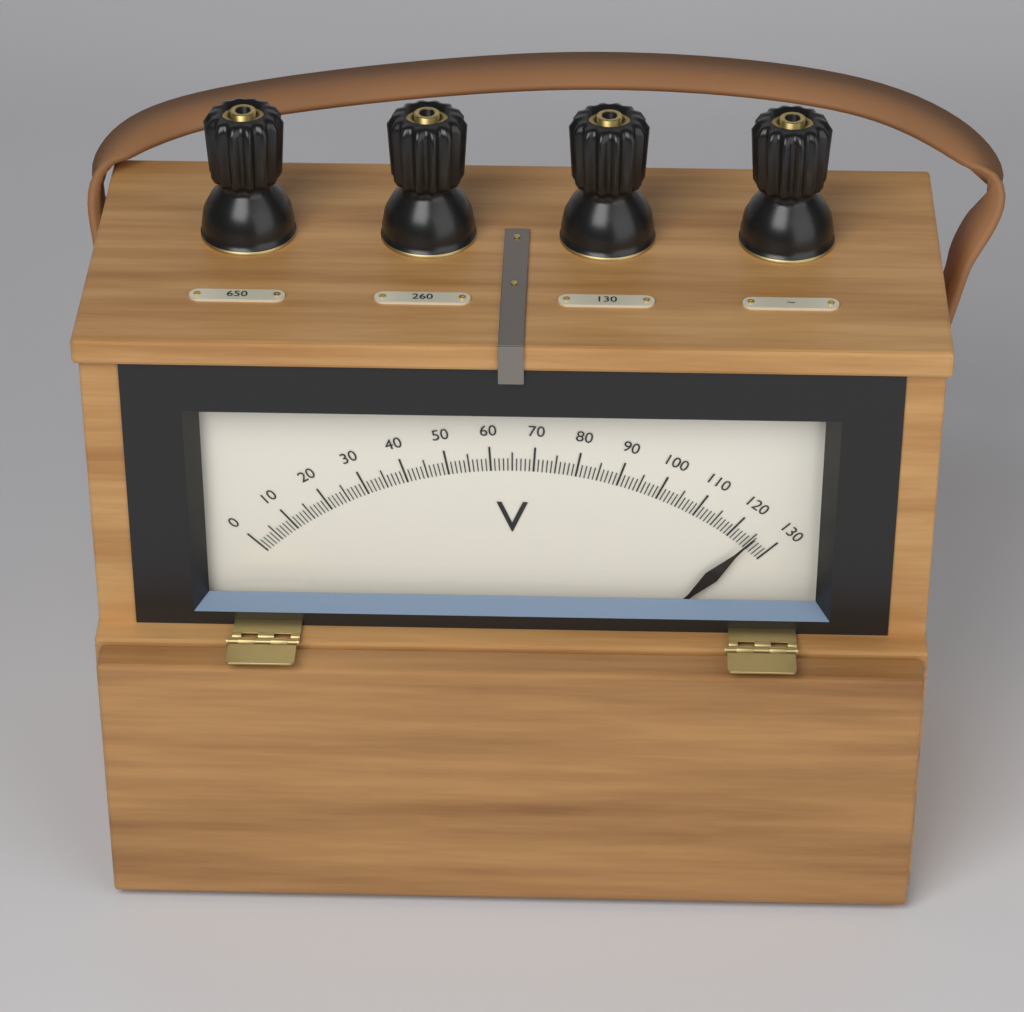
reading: 125 V
